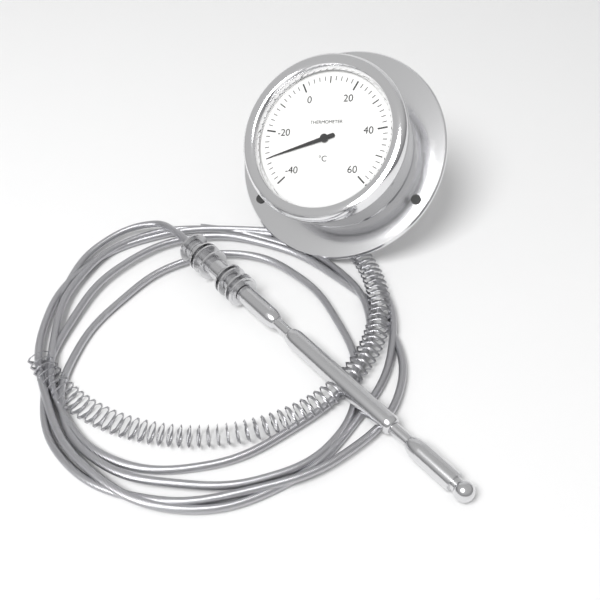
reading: -30 °C
